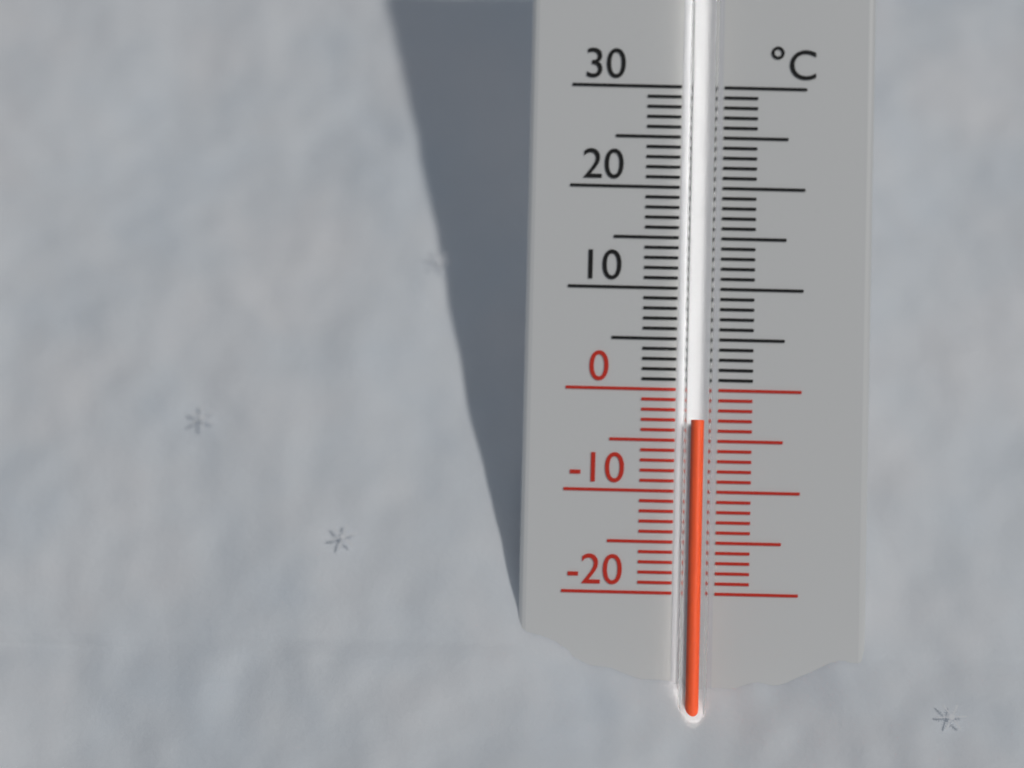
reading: -3 °C
